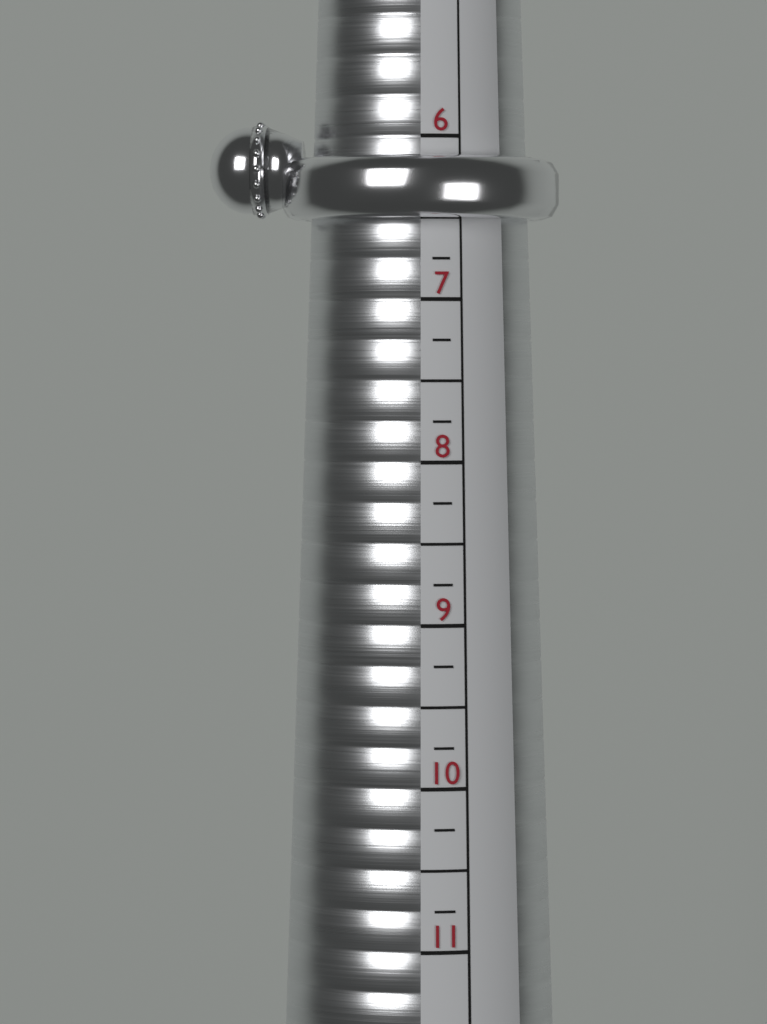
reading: 6.50 (no unit)
